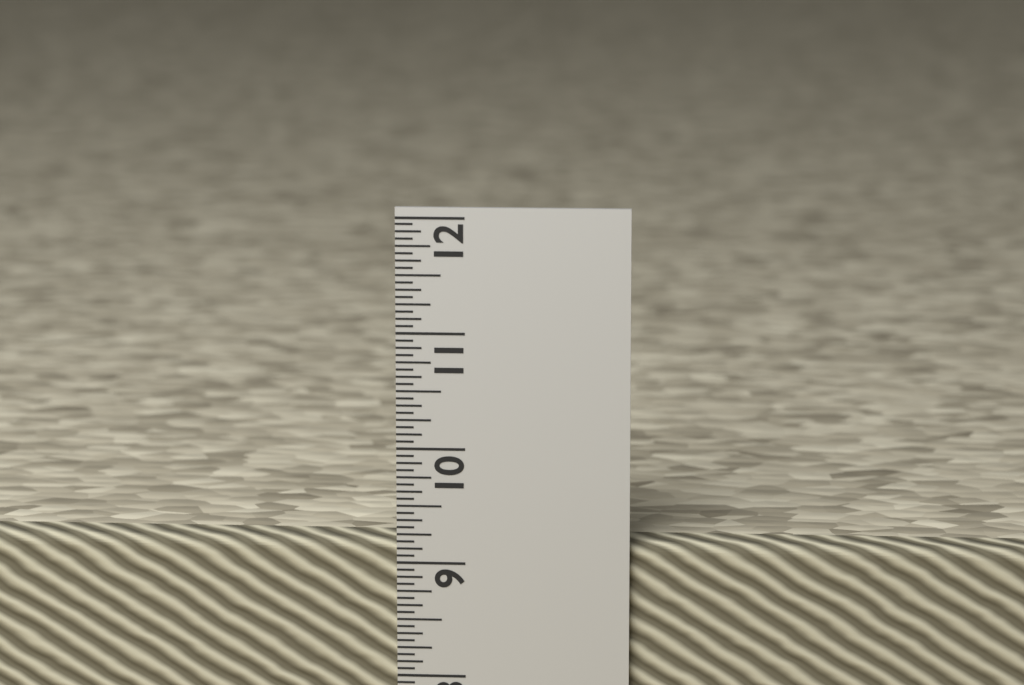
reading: 9.1875 in
